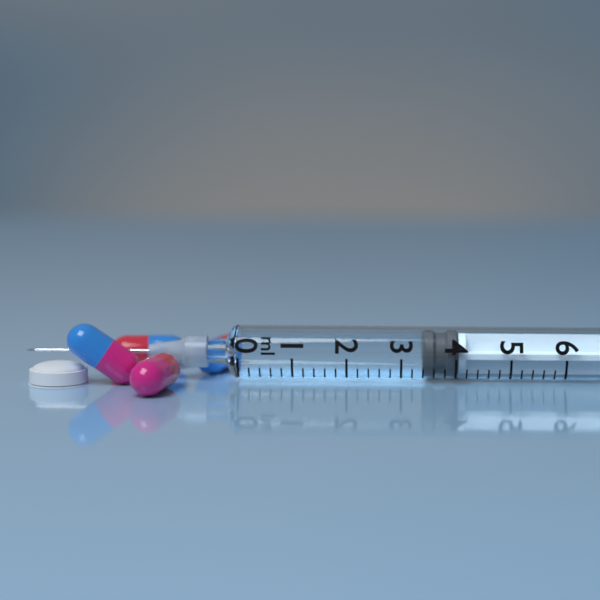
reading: 3.4 ml
